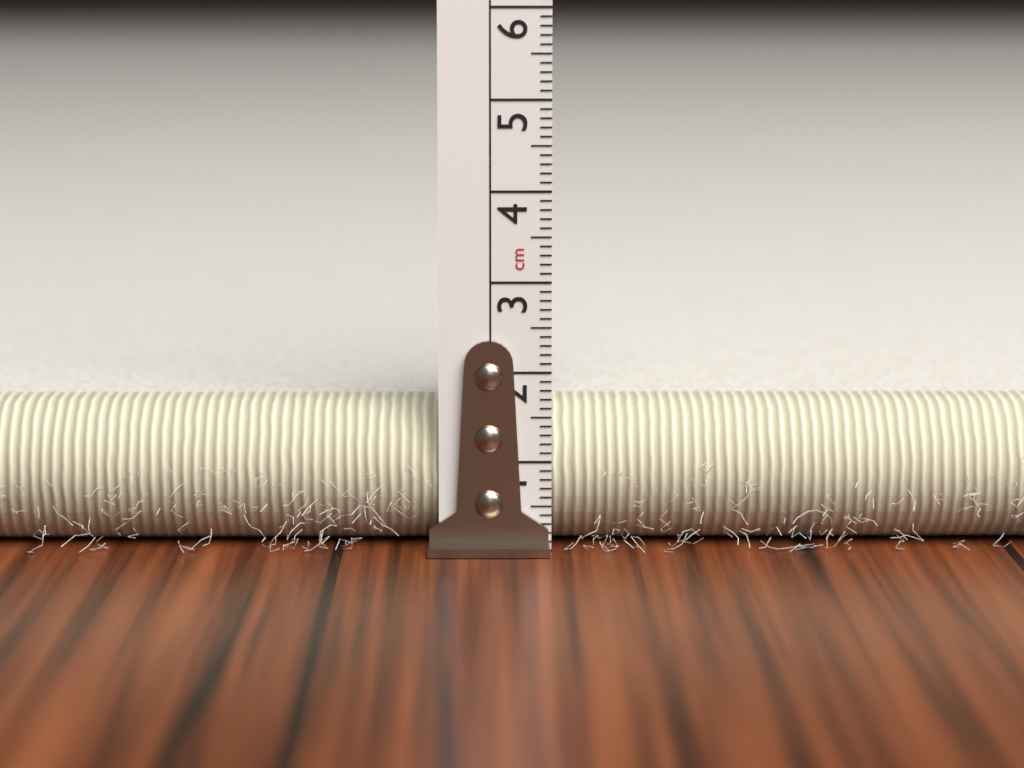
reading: 1.6 cm
